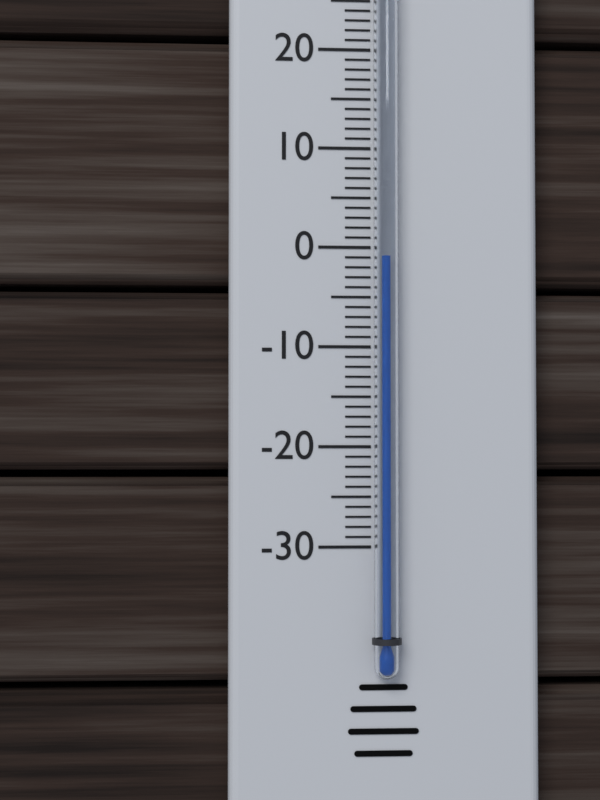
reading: -1 °C
